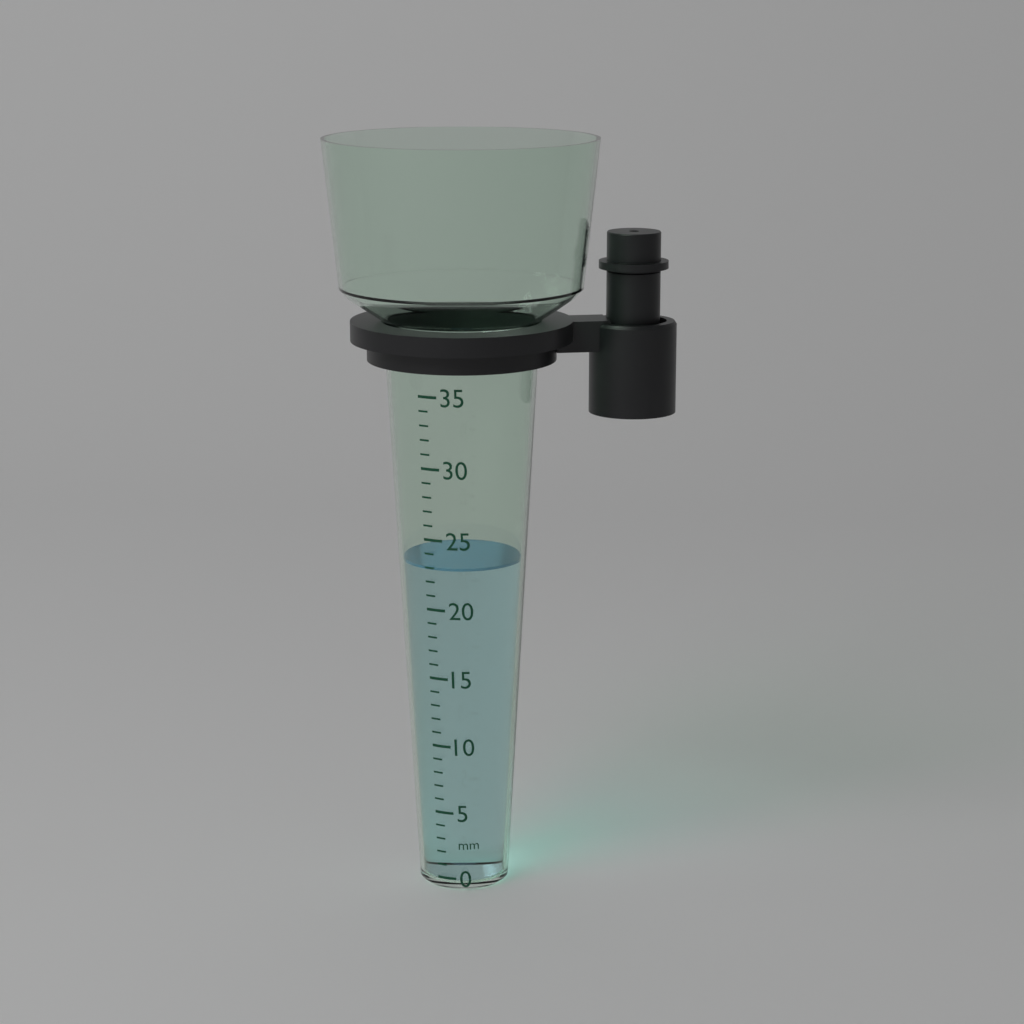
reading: 23 mm
